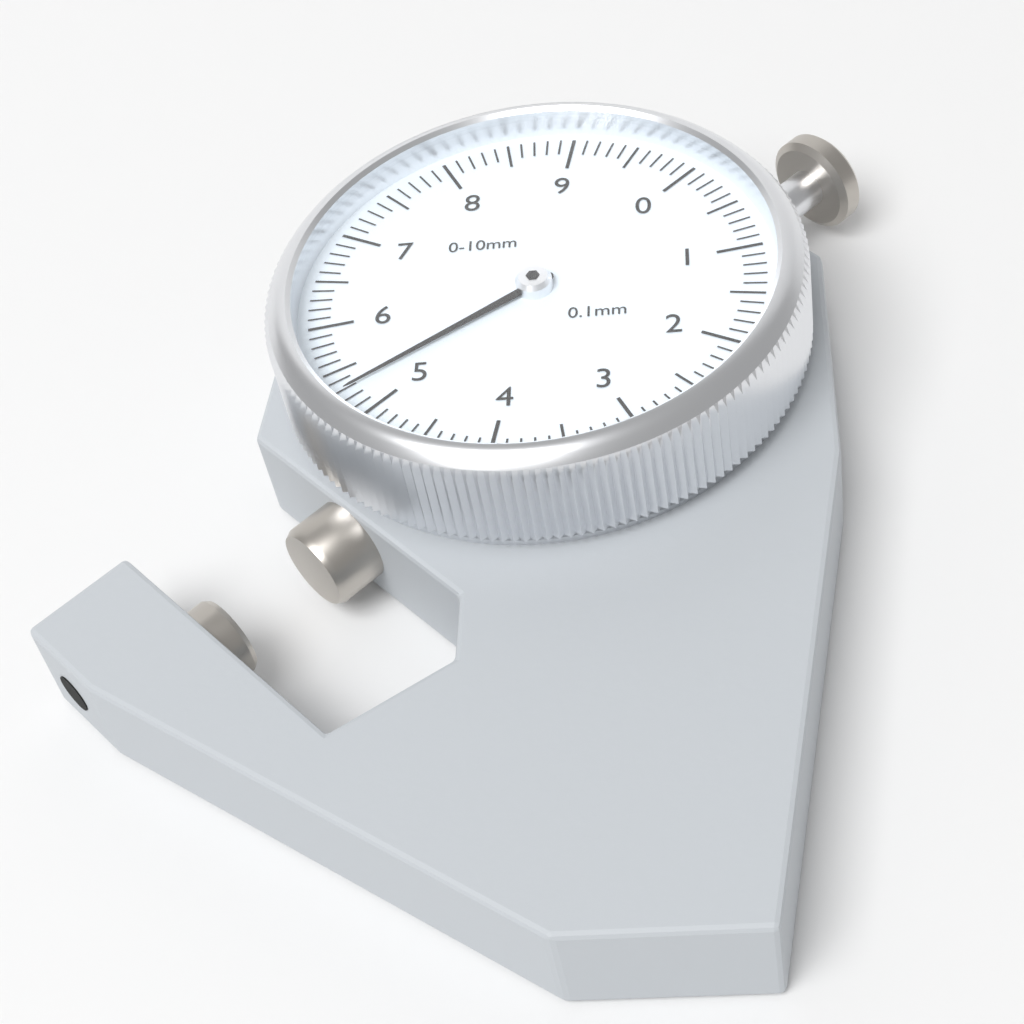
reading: 5.3 mm
